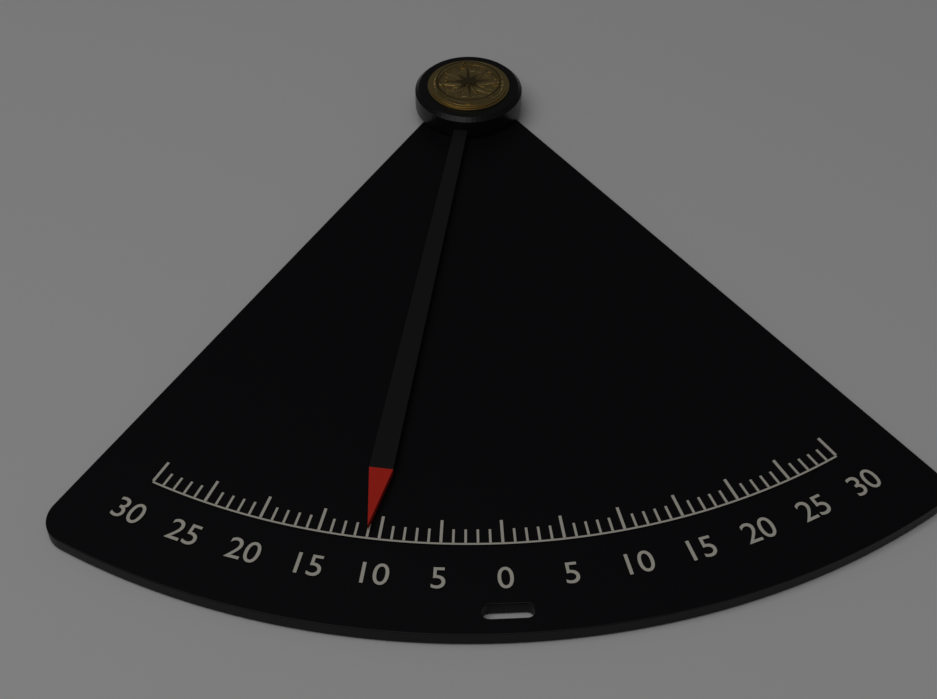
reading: -11 (no unit)
